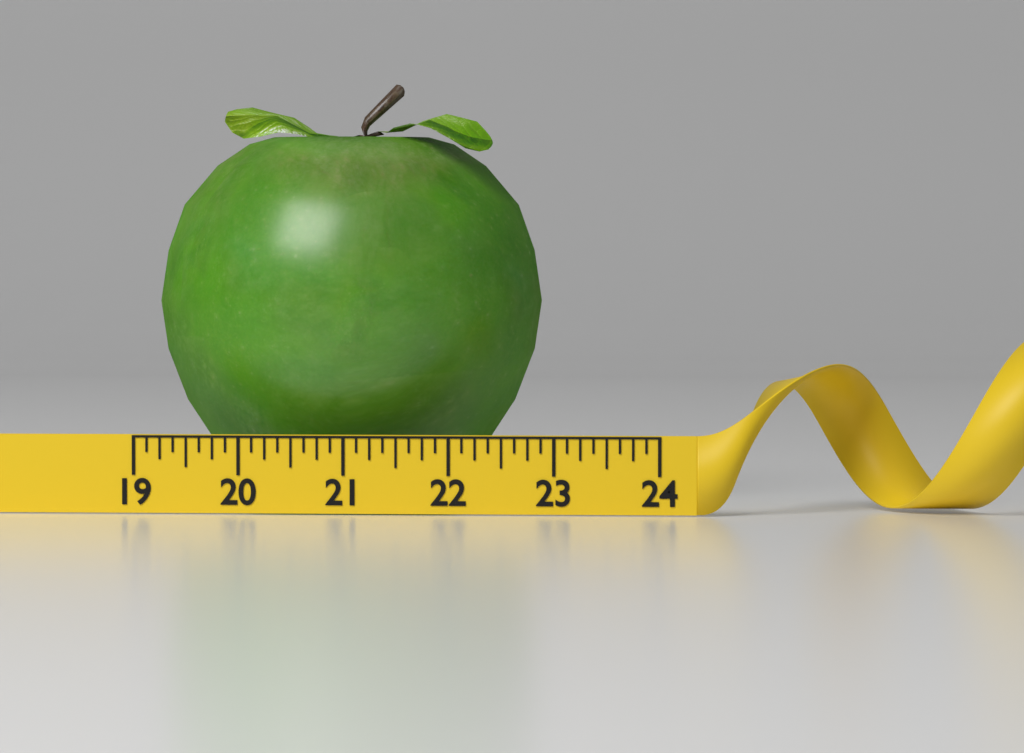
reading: 22.750 (no unit)
